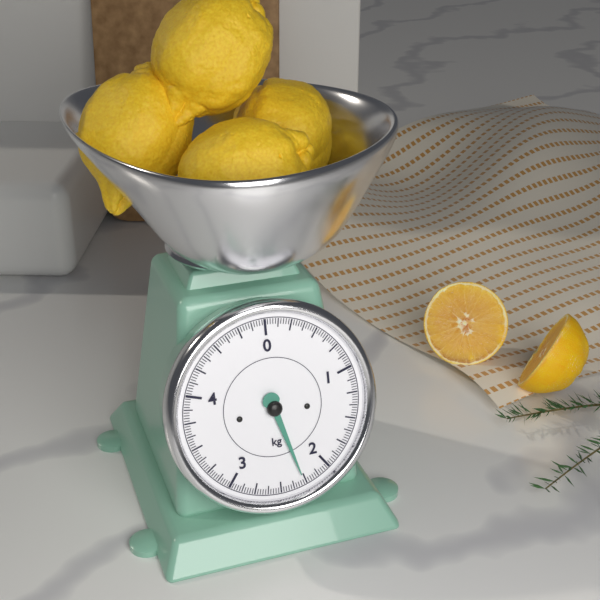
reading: 2.275 kg
